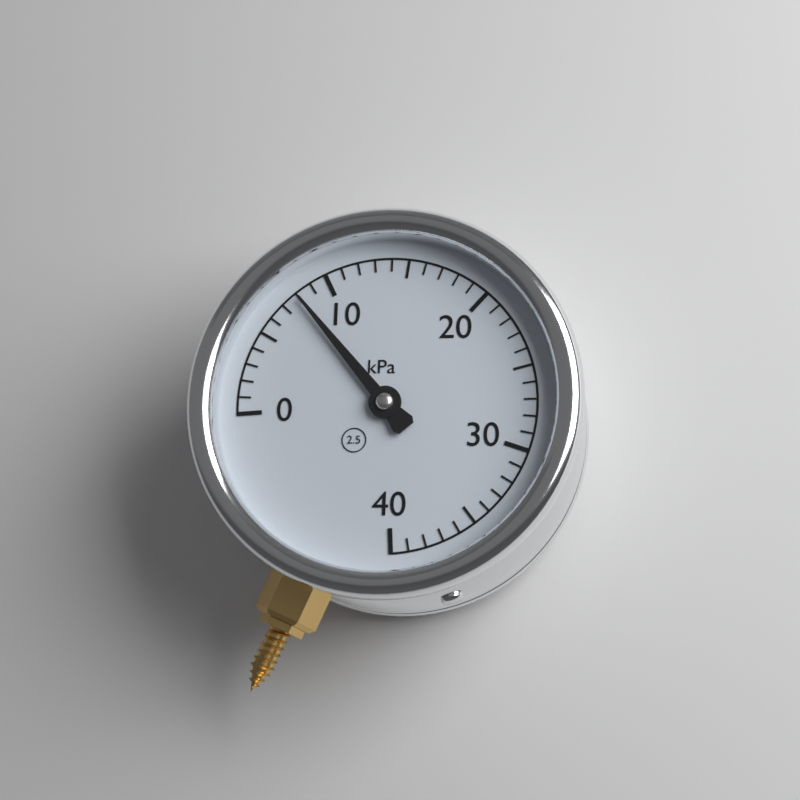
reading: 8 kPa
